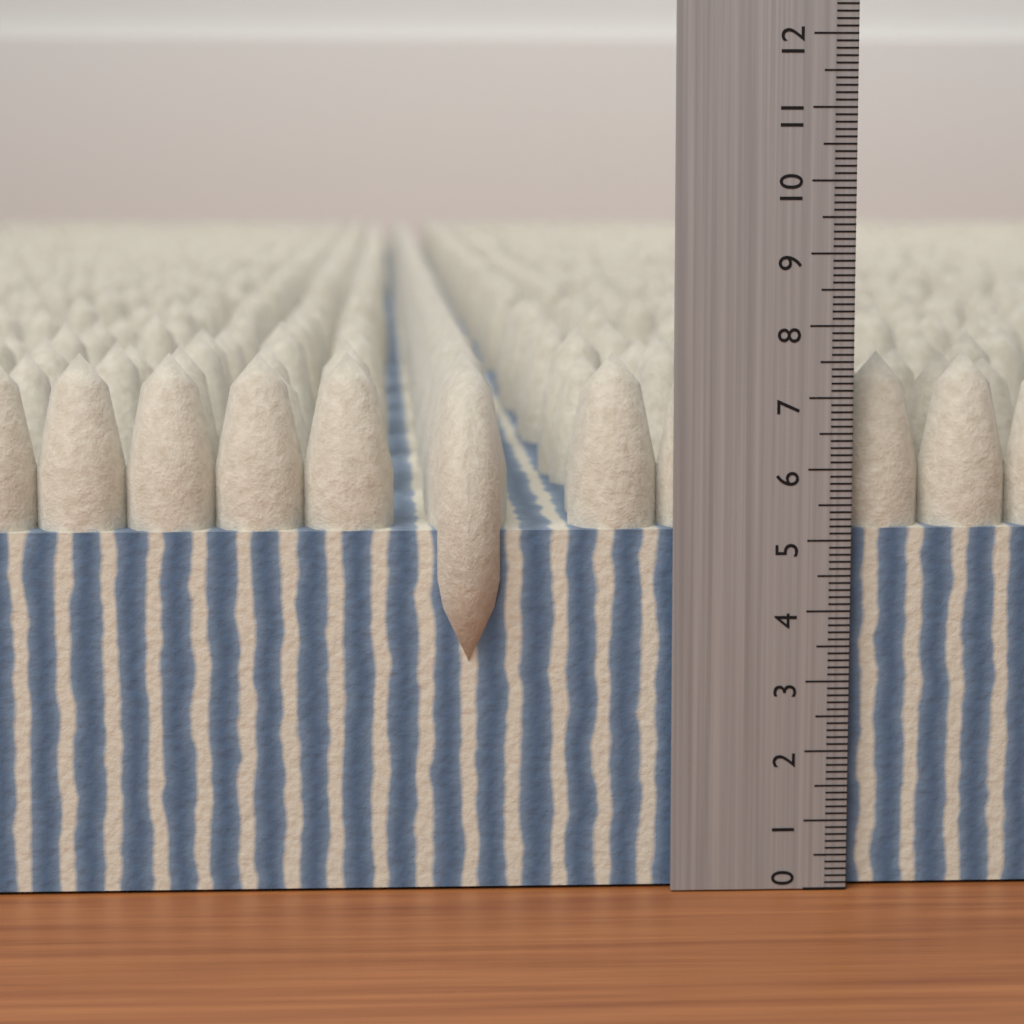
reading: 7.6 (no unit)
